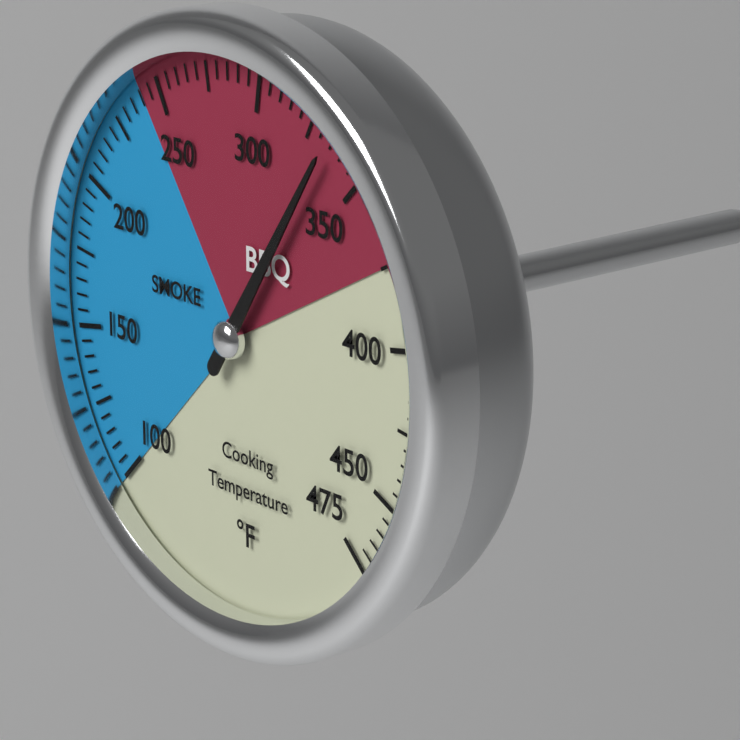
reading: 335 °F
